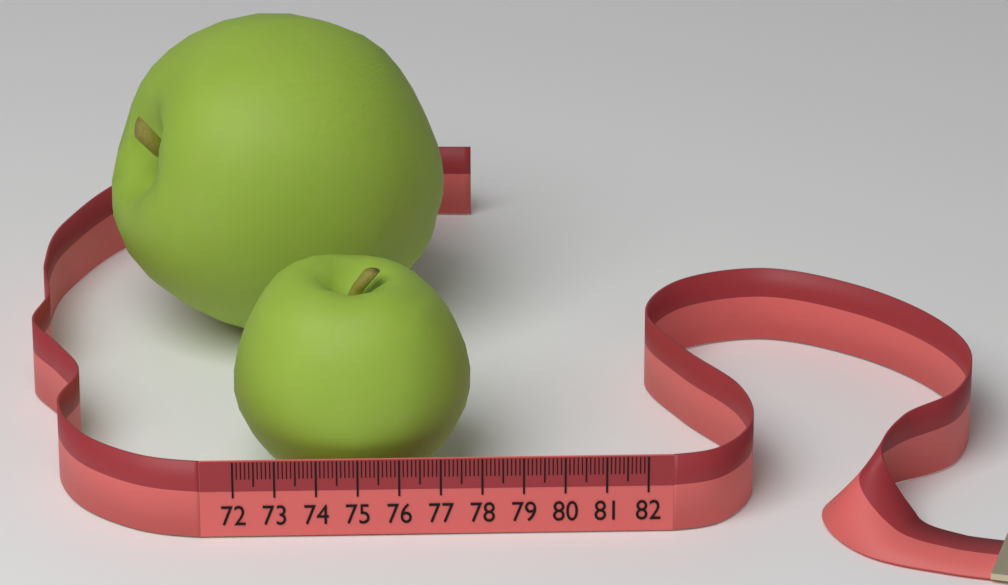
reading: 77.8 (no unit)
